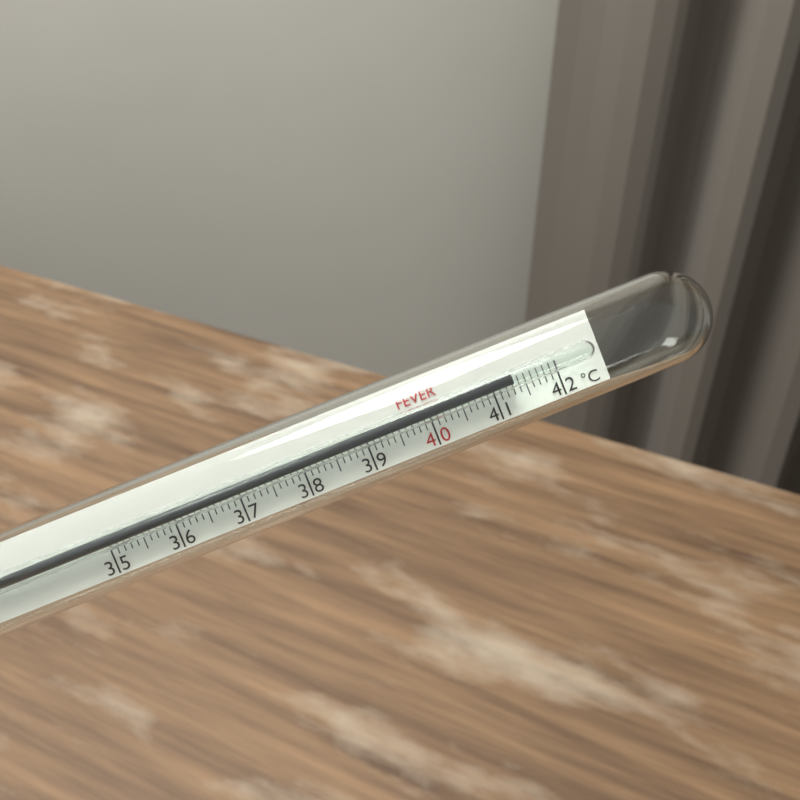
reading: 41.3 °C
